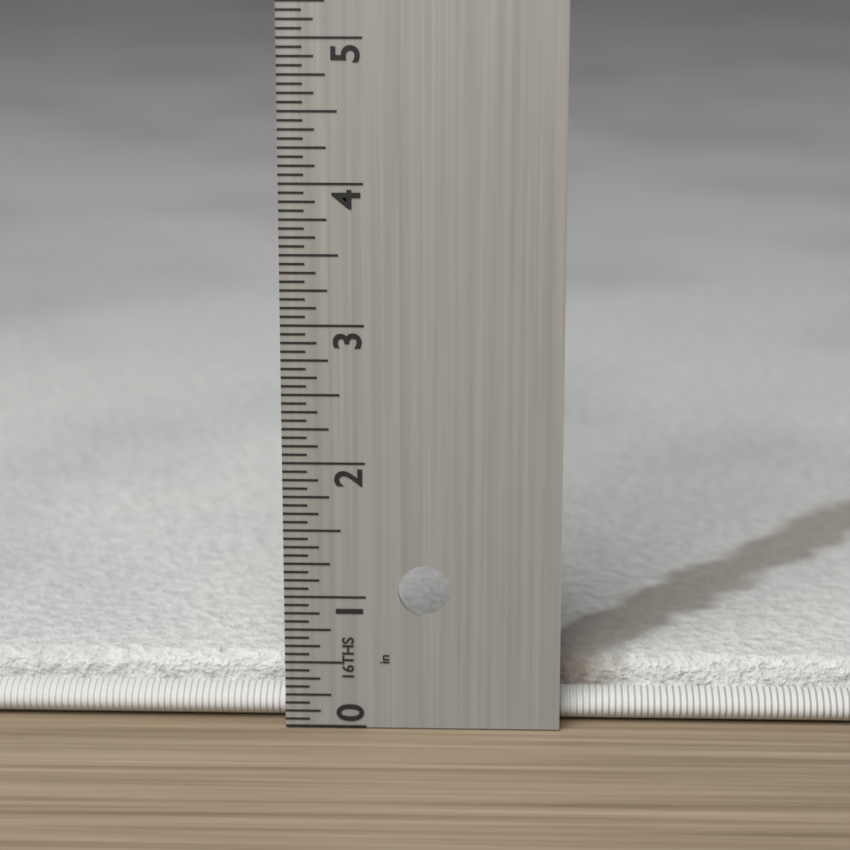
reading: 0.4375 in
